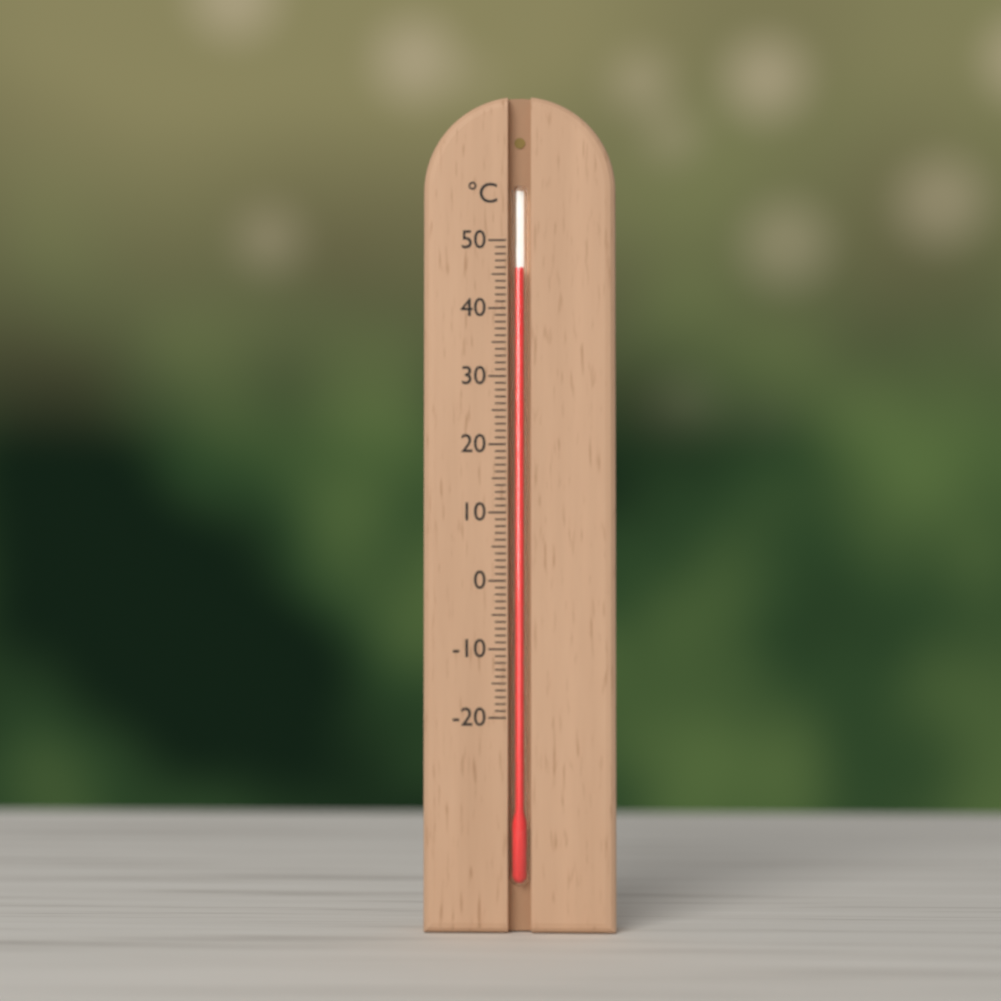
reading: 46 °C
